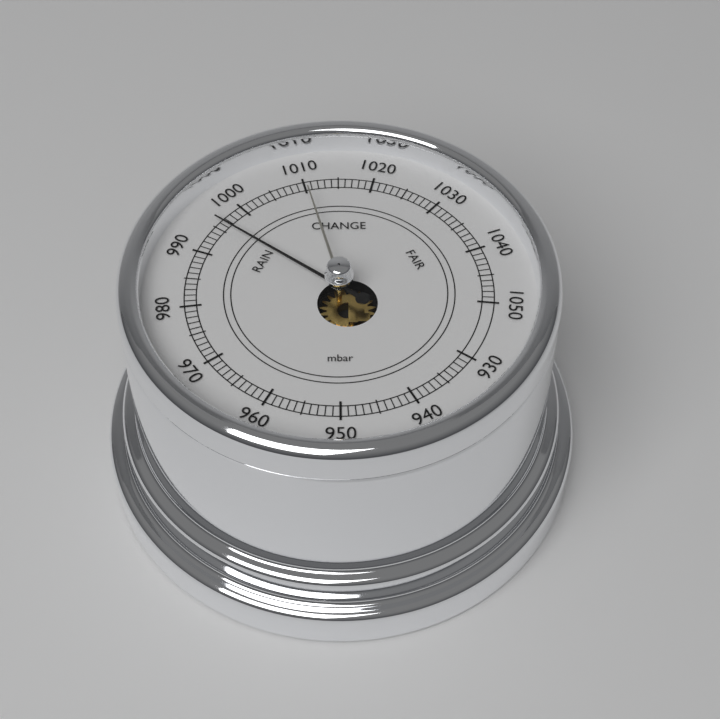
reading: 996 mbar
